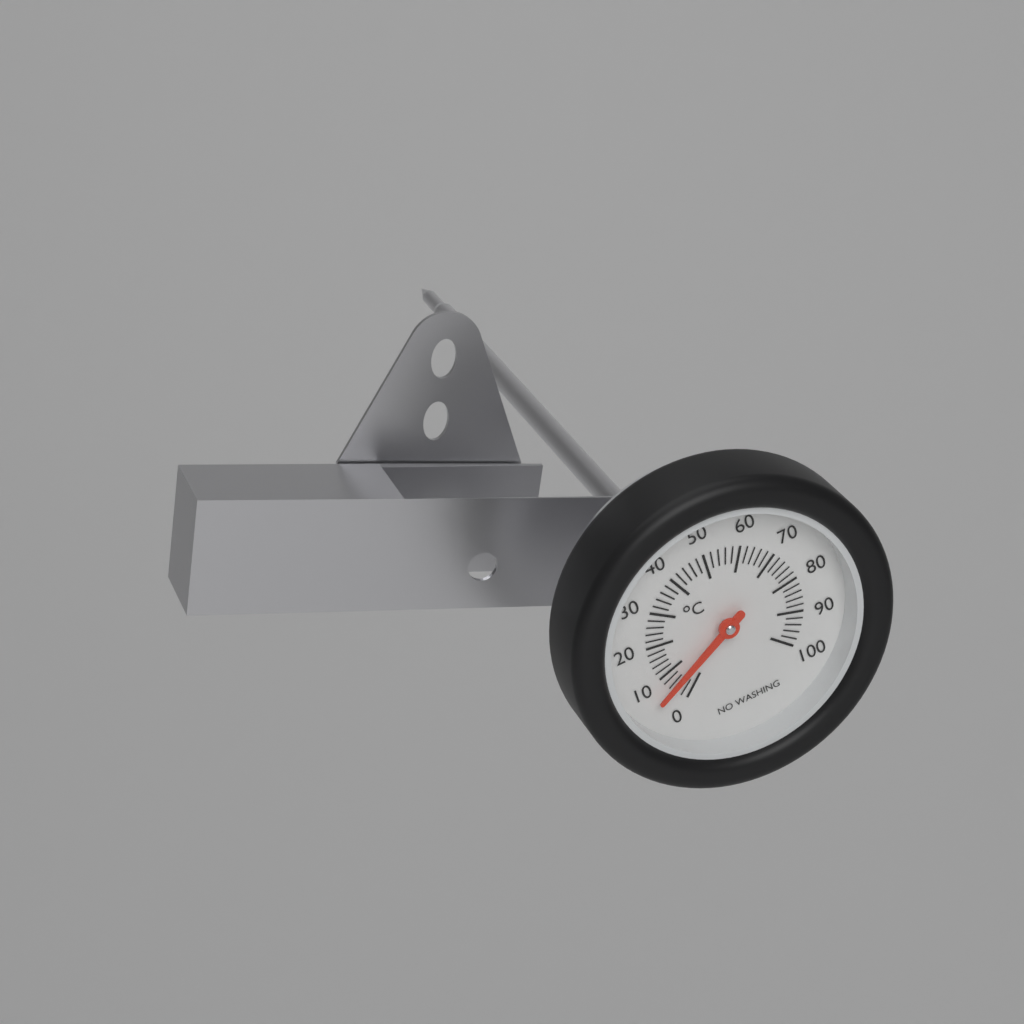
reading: 6 °C
